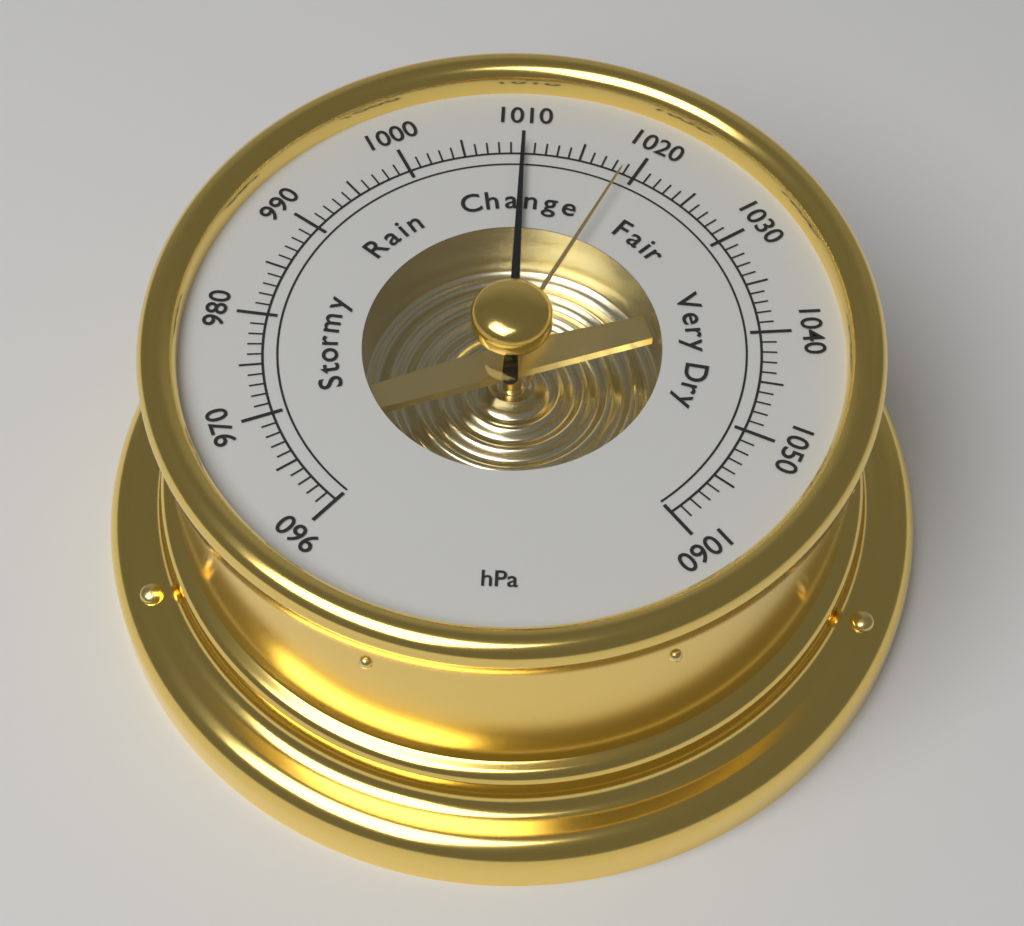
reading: 1010 hPa
